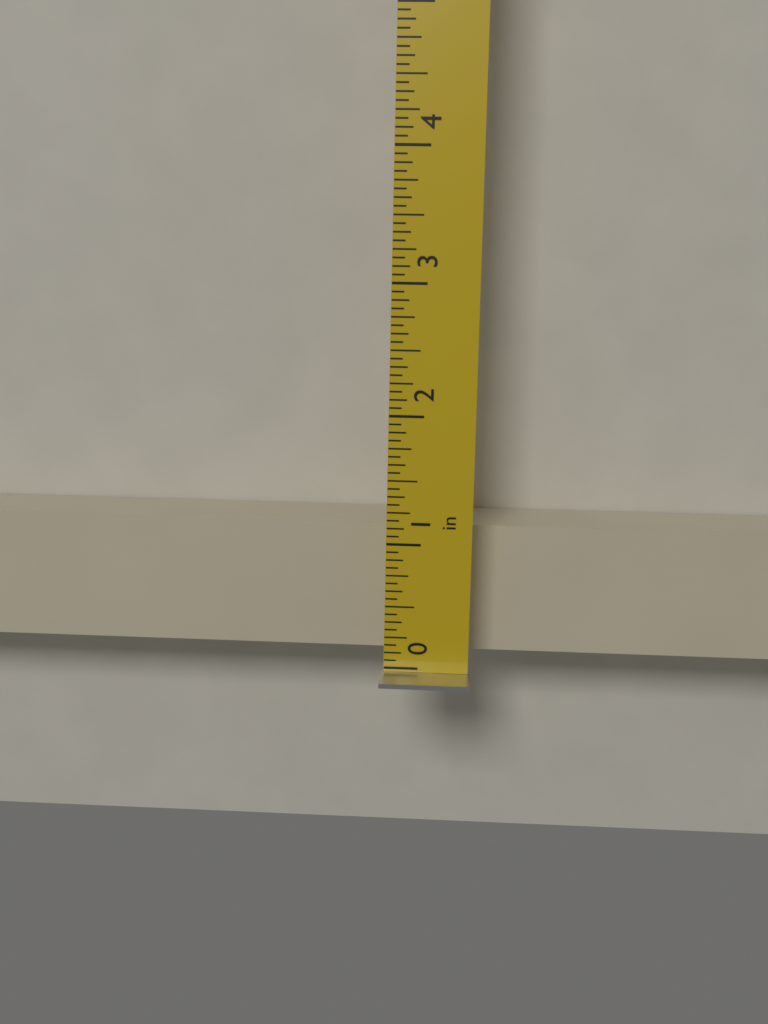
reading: 1.0625 in
